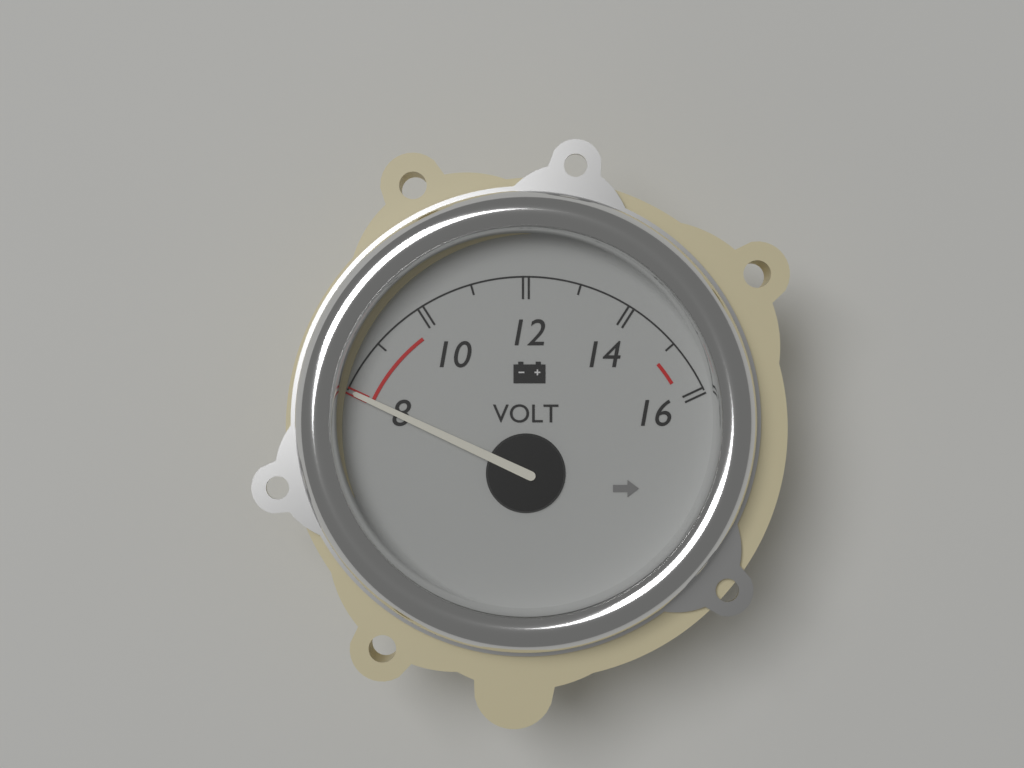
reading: 8 V
